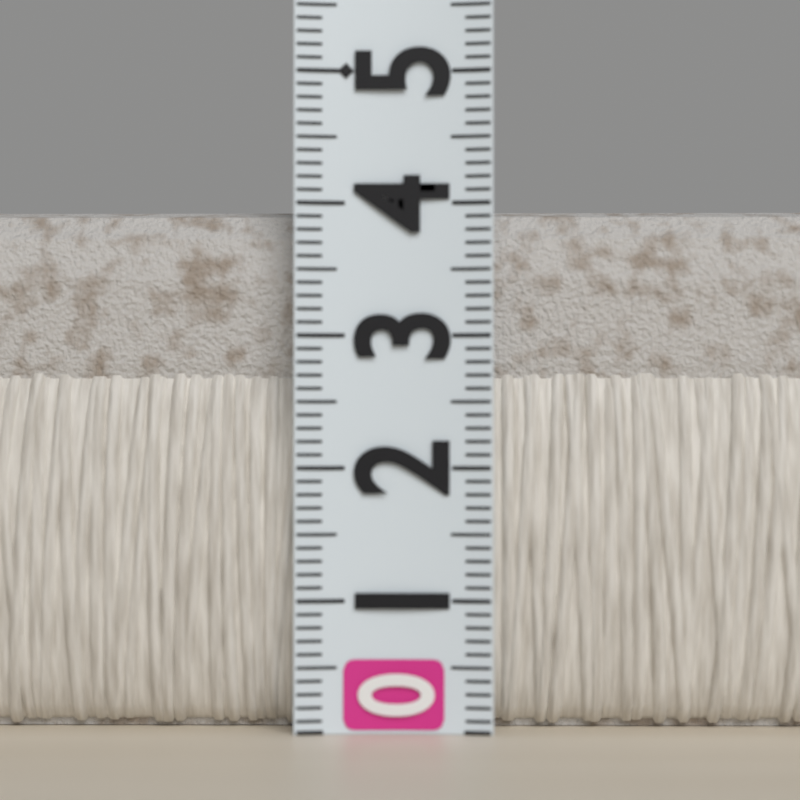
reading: 4.0 (no unit)
